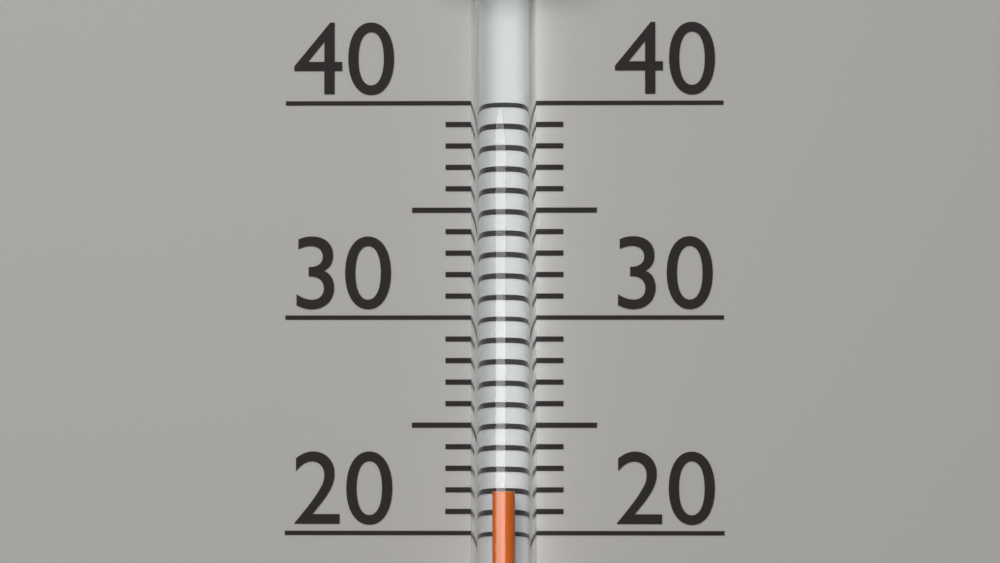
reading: 22 (no unit)
